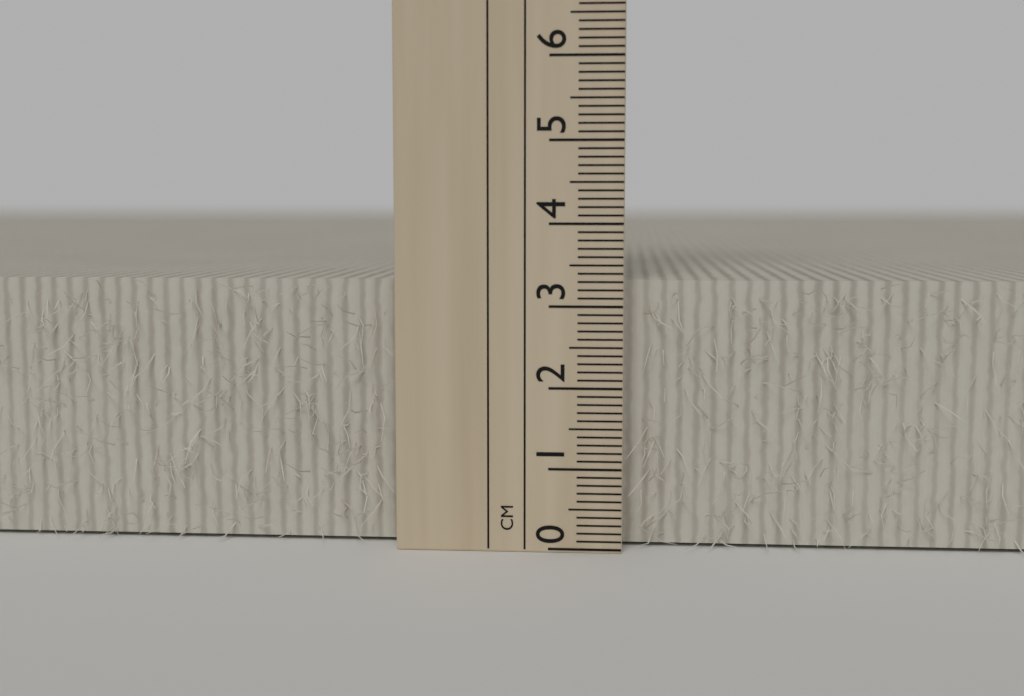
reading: 3.3 cm
